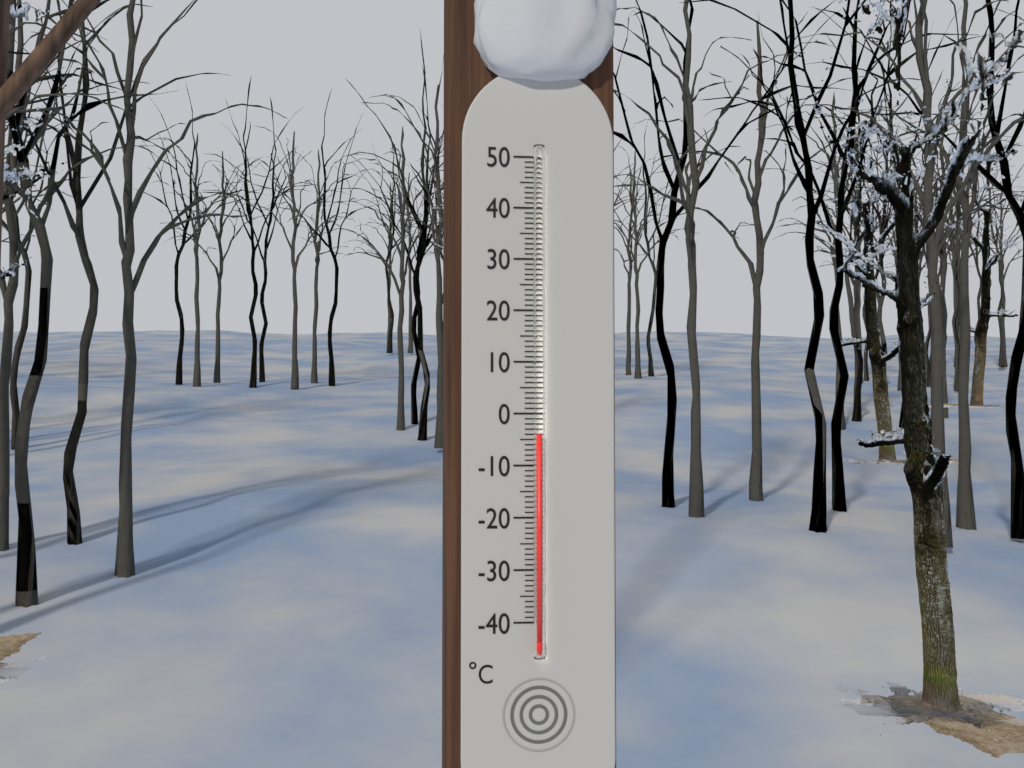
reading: -4 °C
